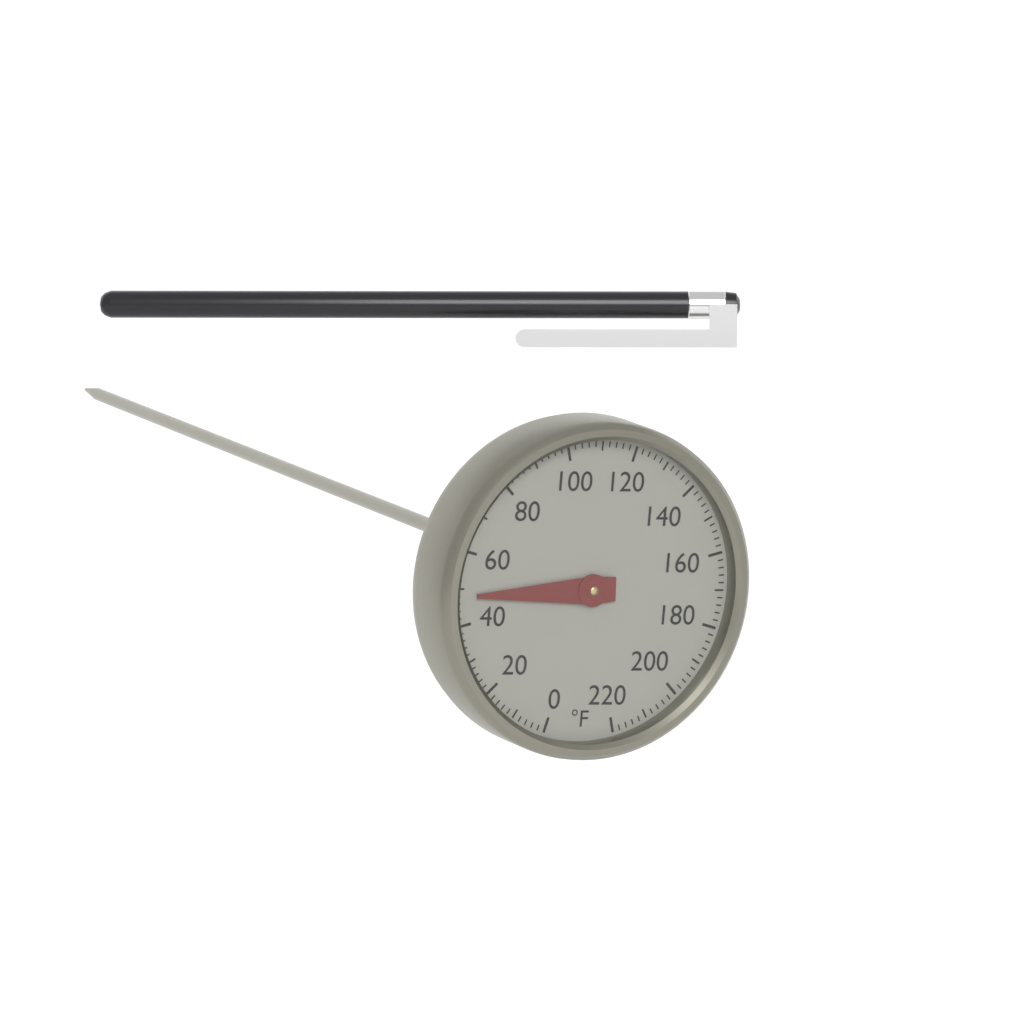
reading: 48 °F
